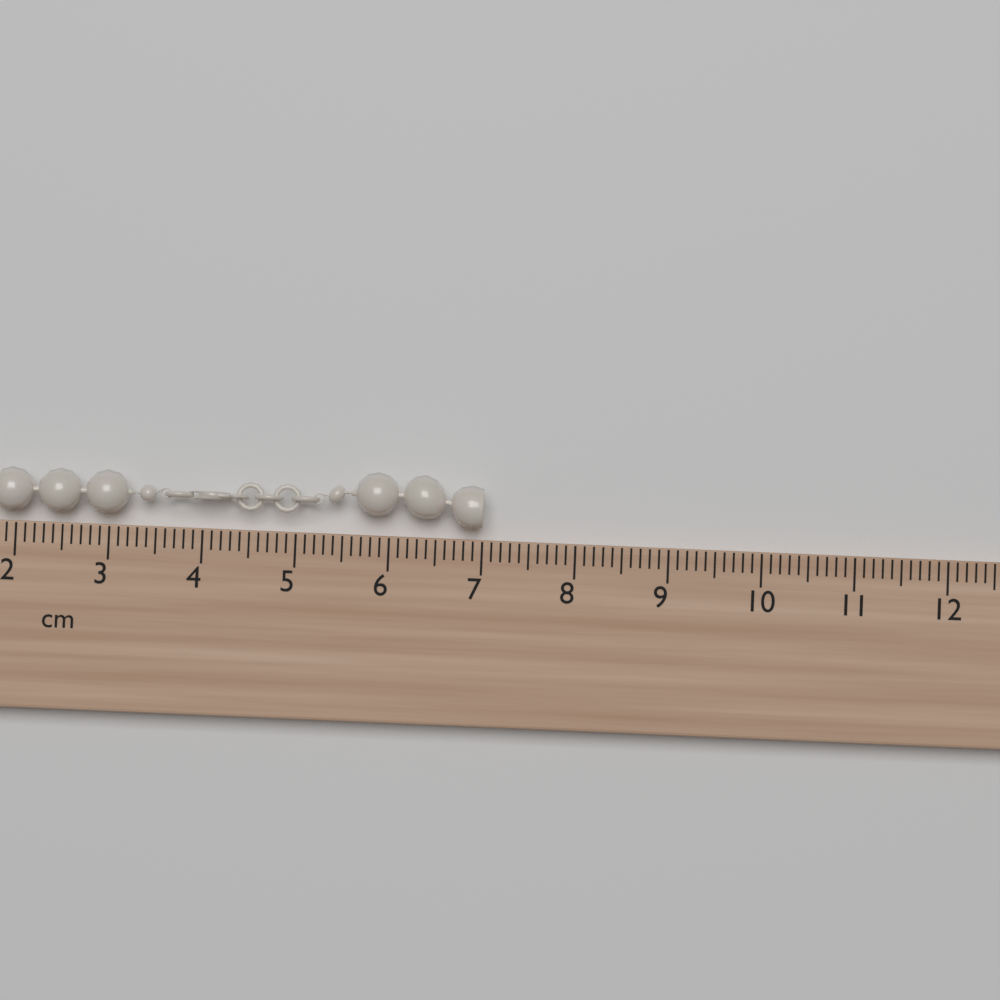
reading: 7.0 cm
